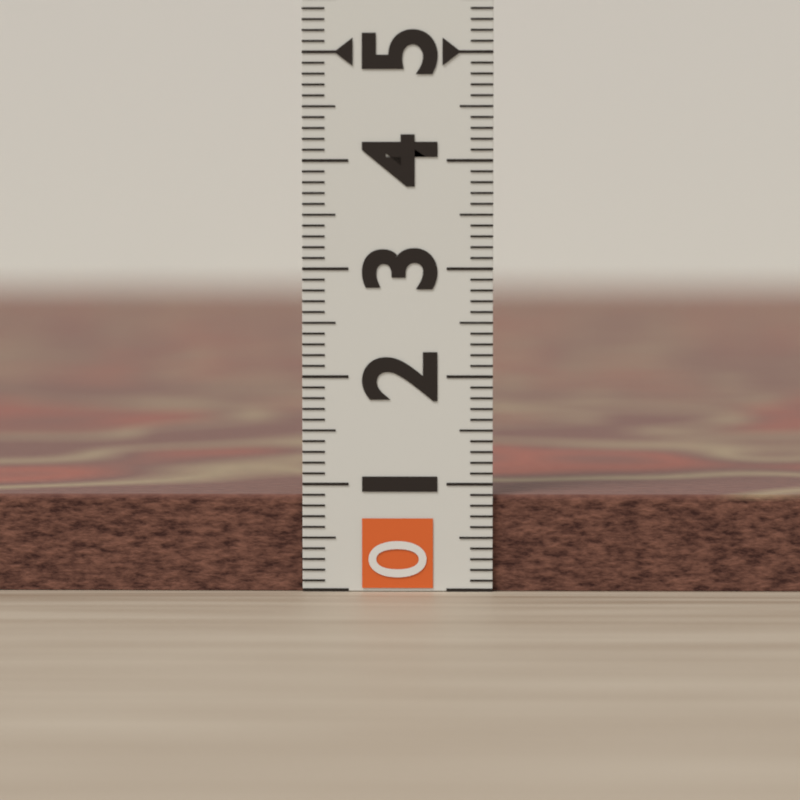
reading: 0.9 (no unit)
